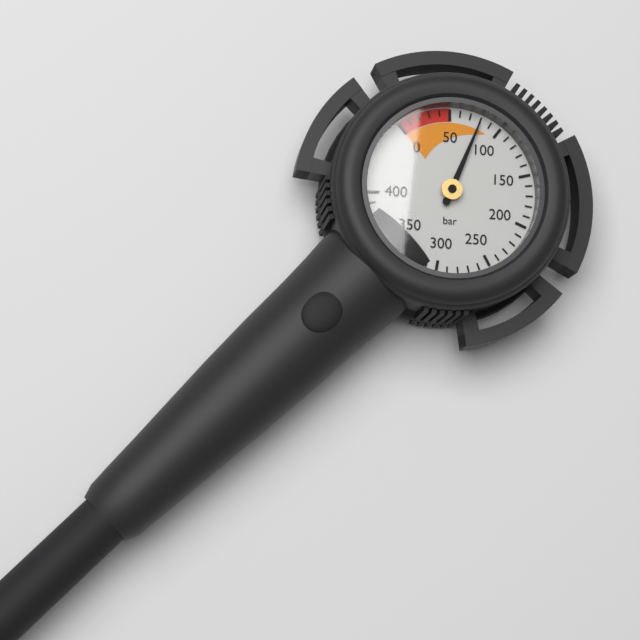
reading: 80 bar
